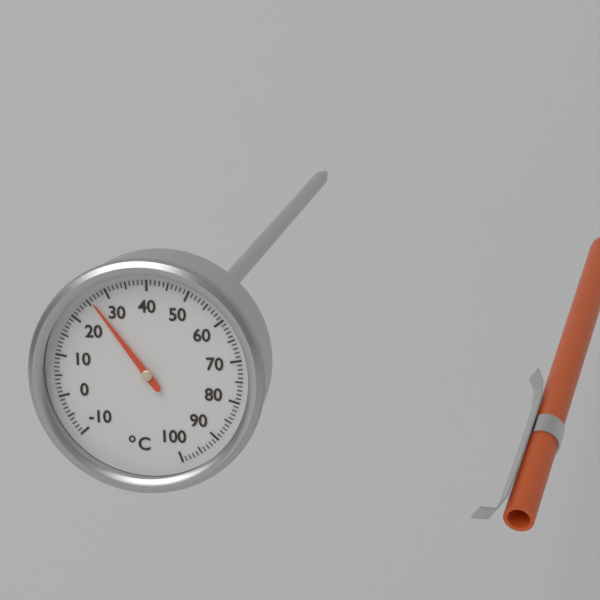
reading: 26 °C
